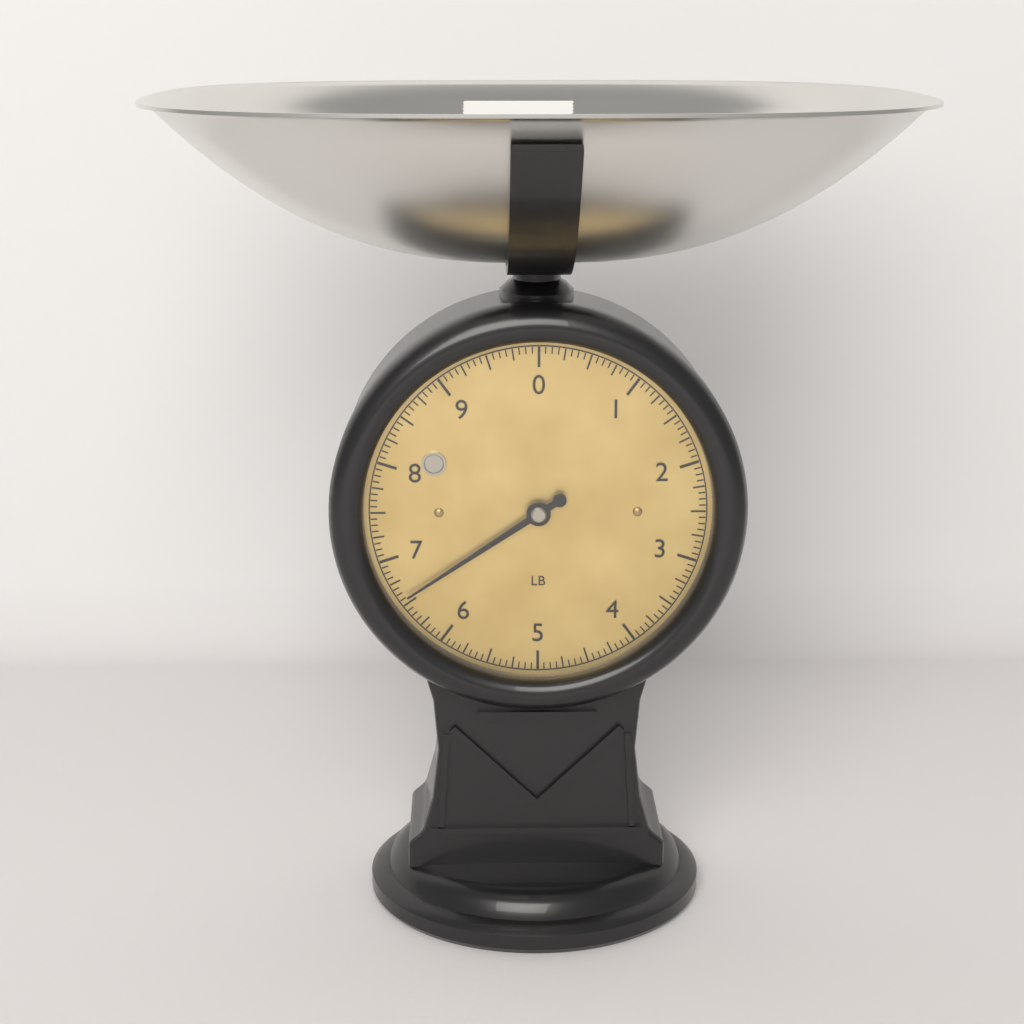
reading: 6.5625 lb
